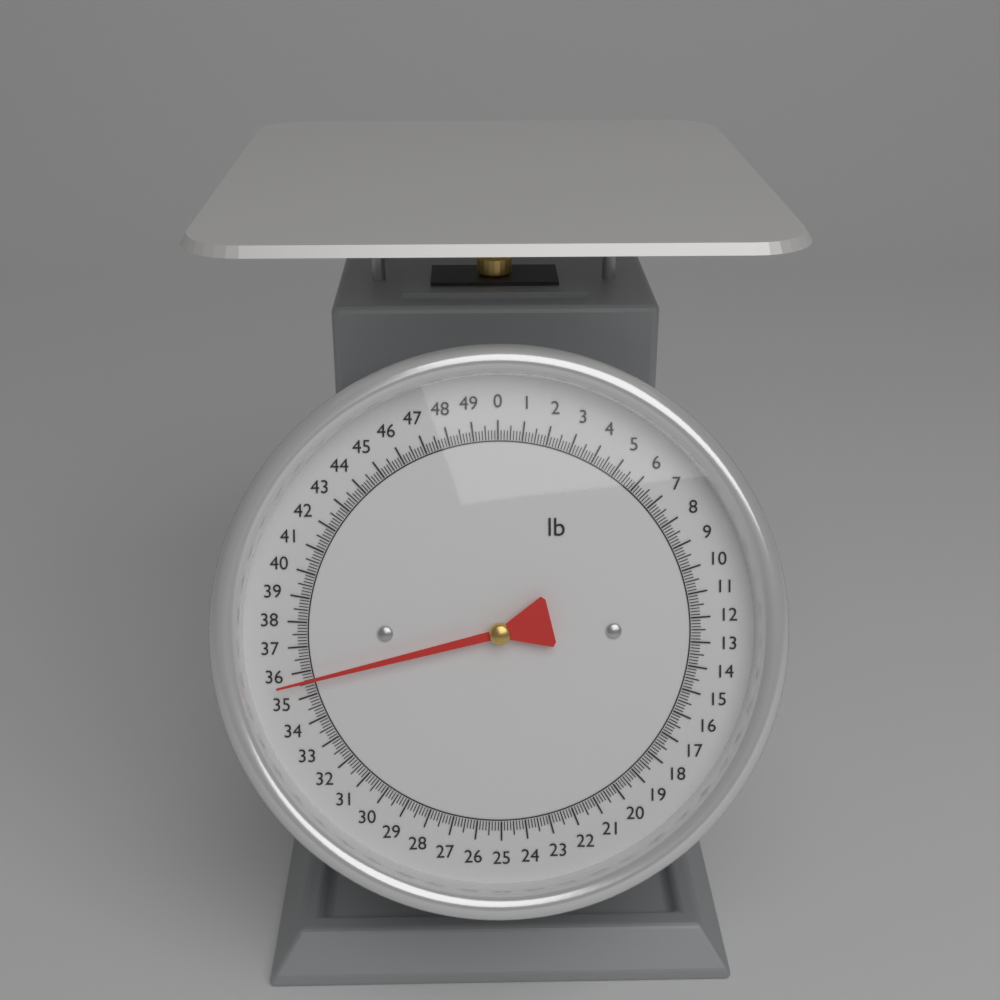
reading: 35.625 lb
